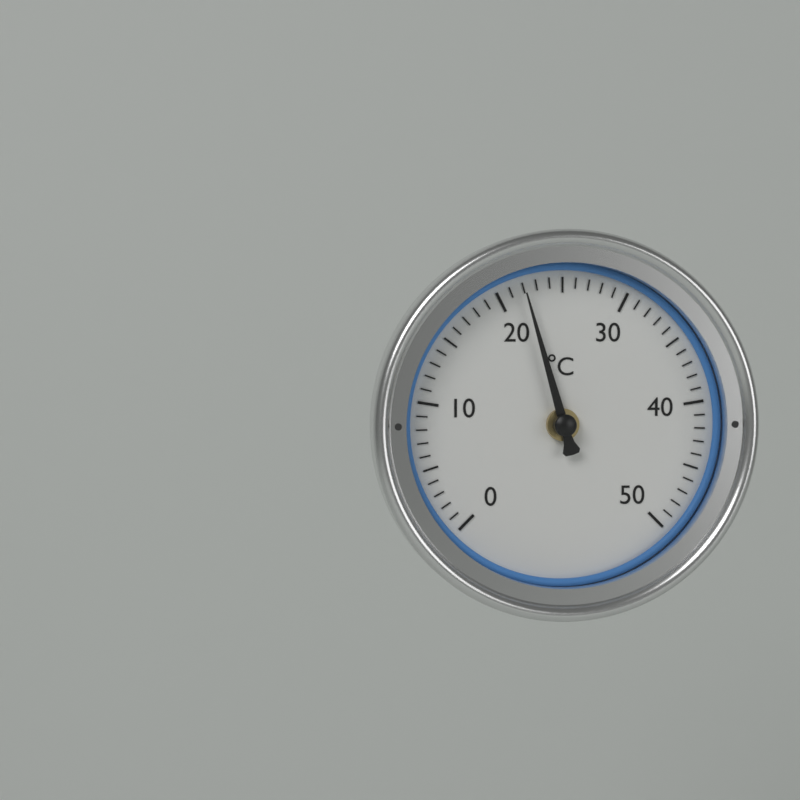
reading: 22 °C
